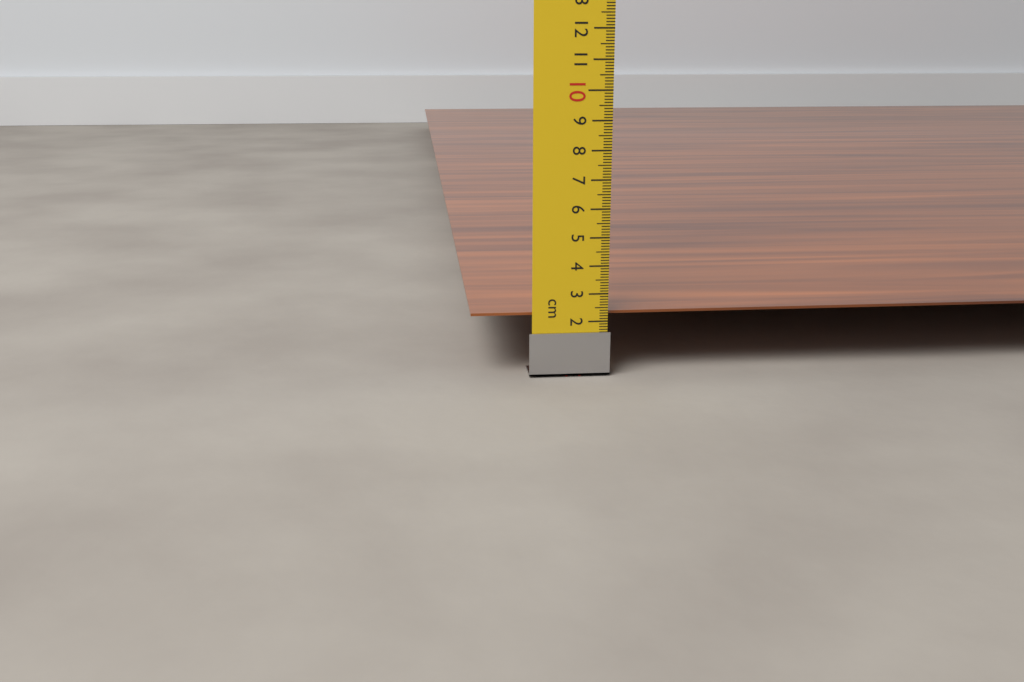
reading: 2.3 cm
